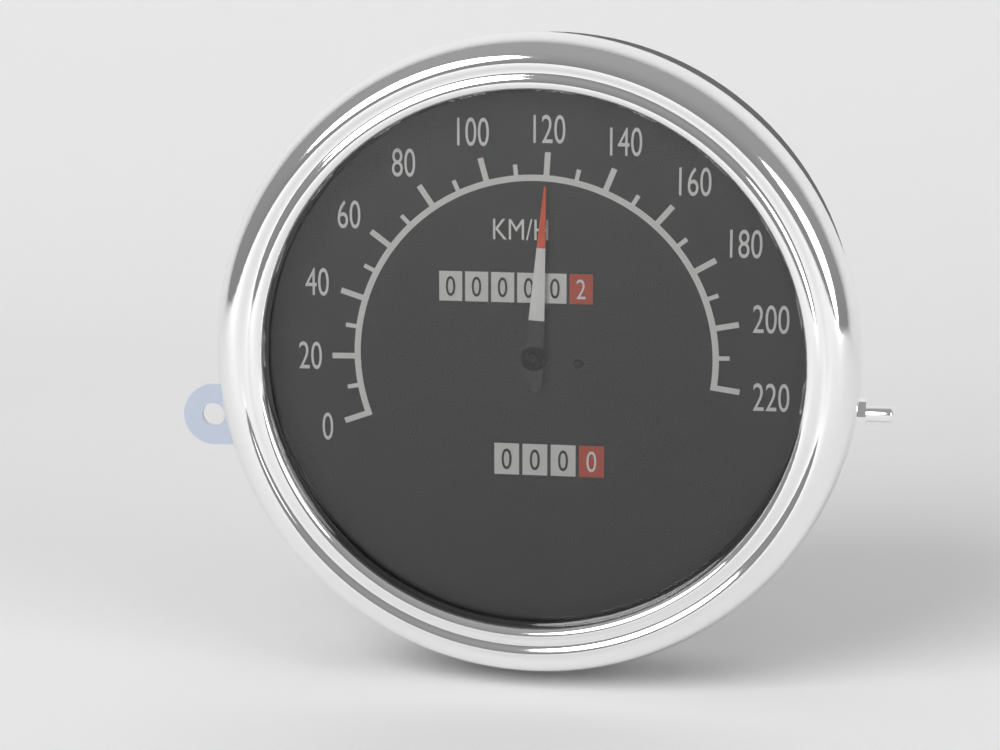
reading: 120 km/h
